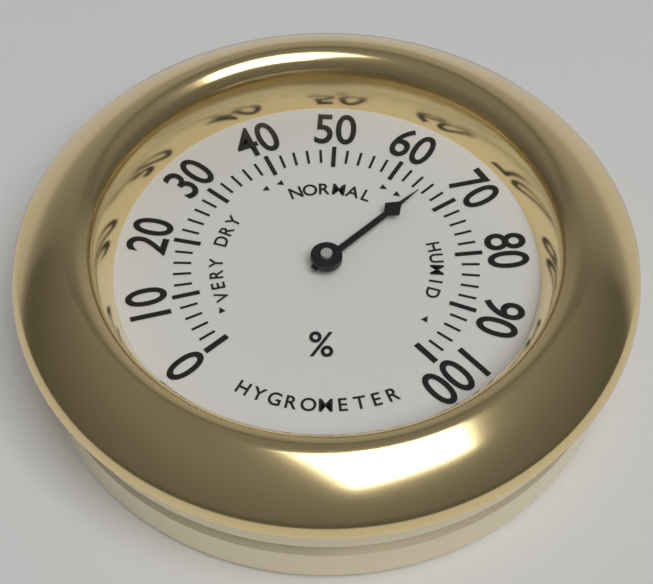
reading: 66 %
